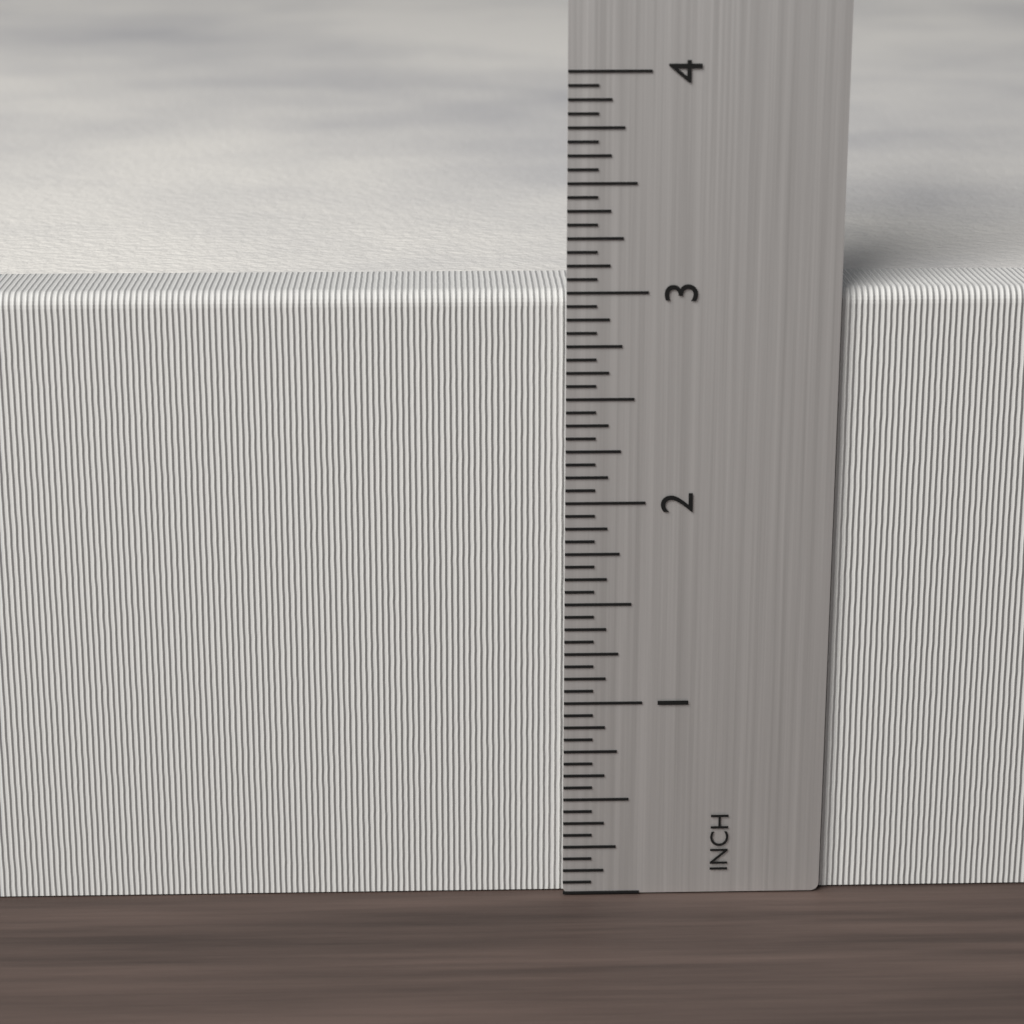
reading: 3.0000 inch
